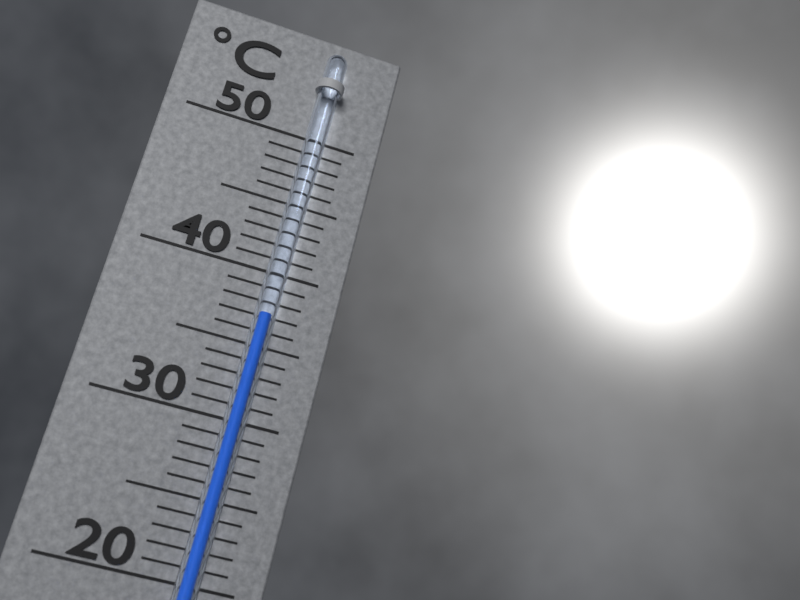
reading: 37 °C
